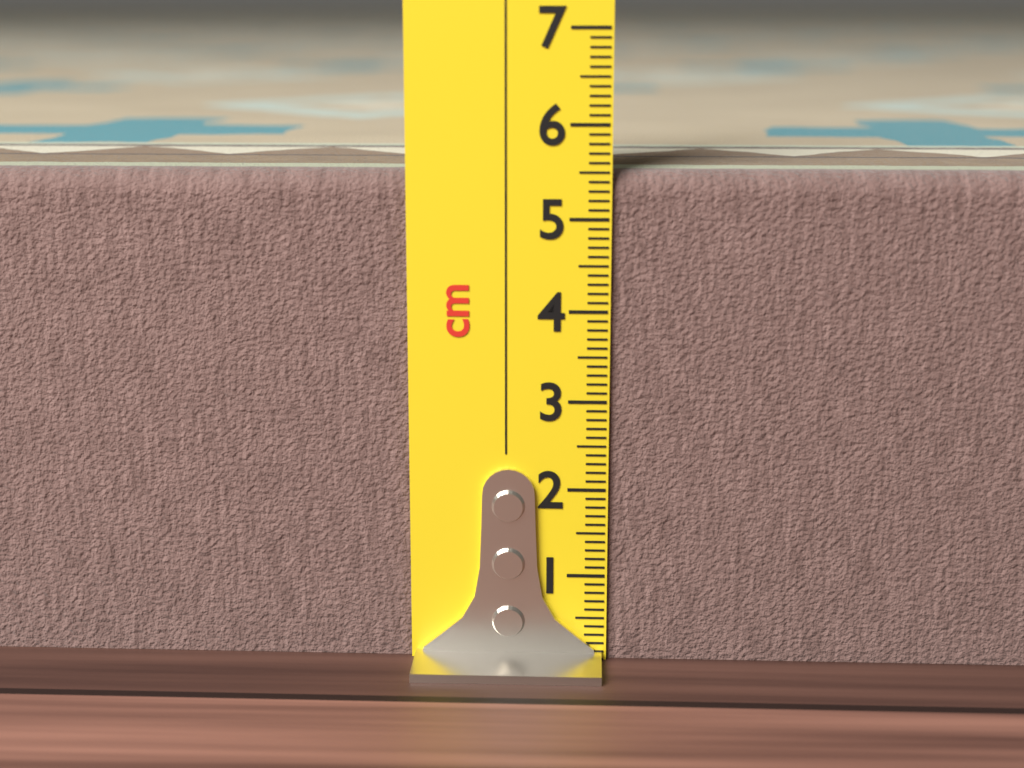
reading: 5.5 cm
